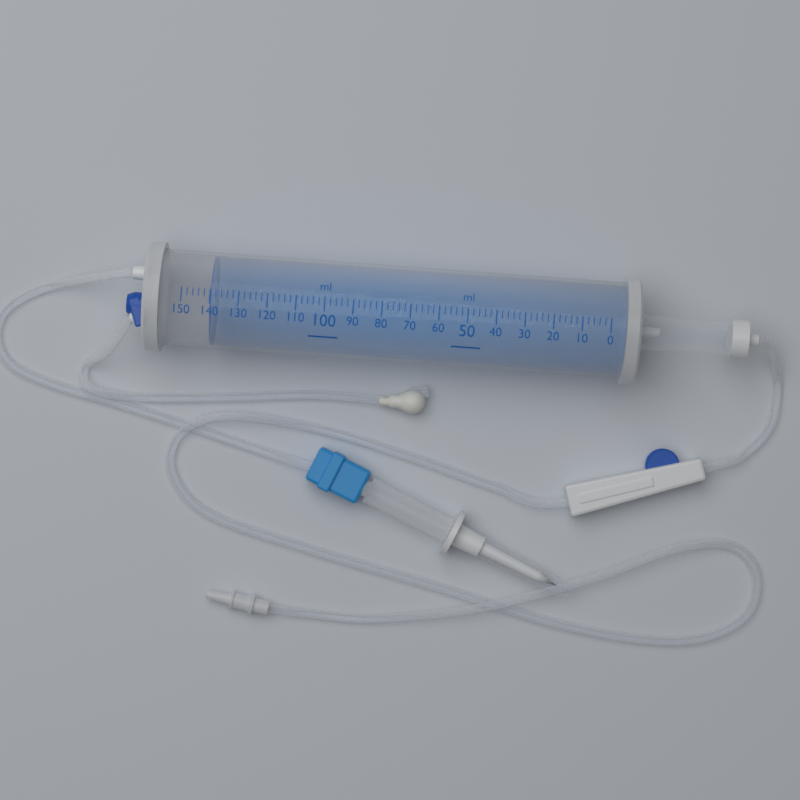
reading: 140 ml
